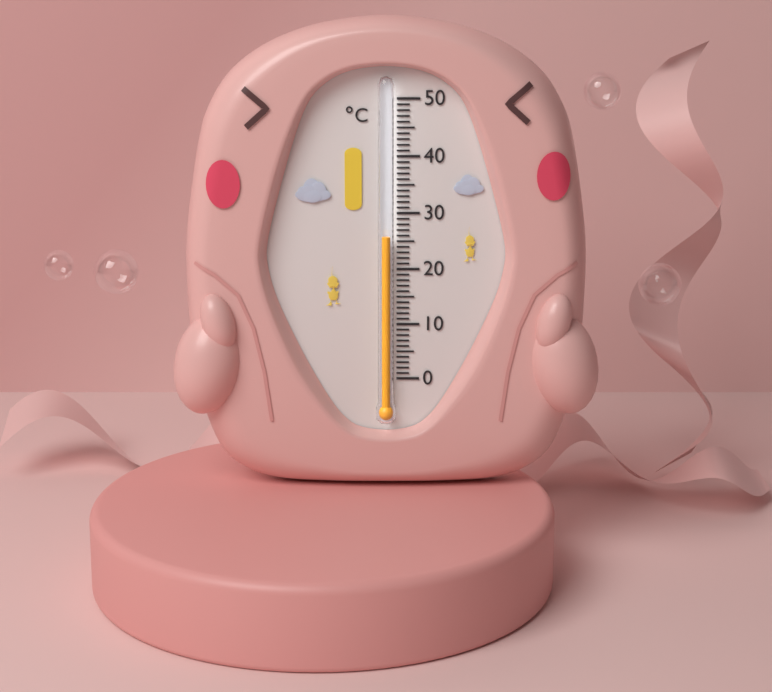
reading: 26 °C
